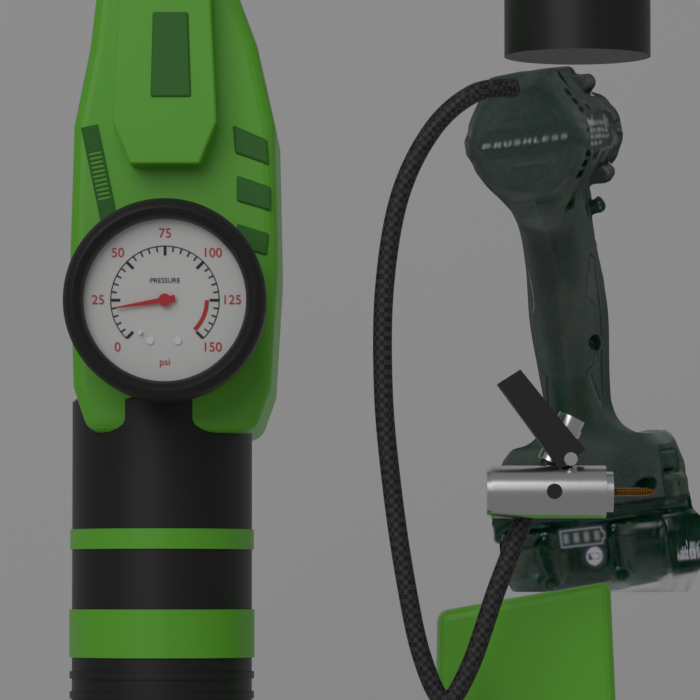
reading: 20 psi
